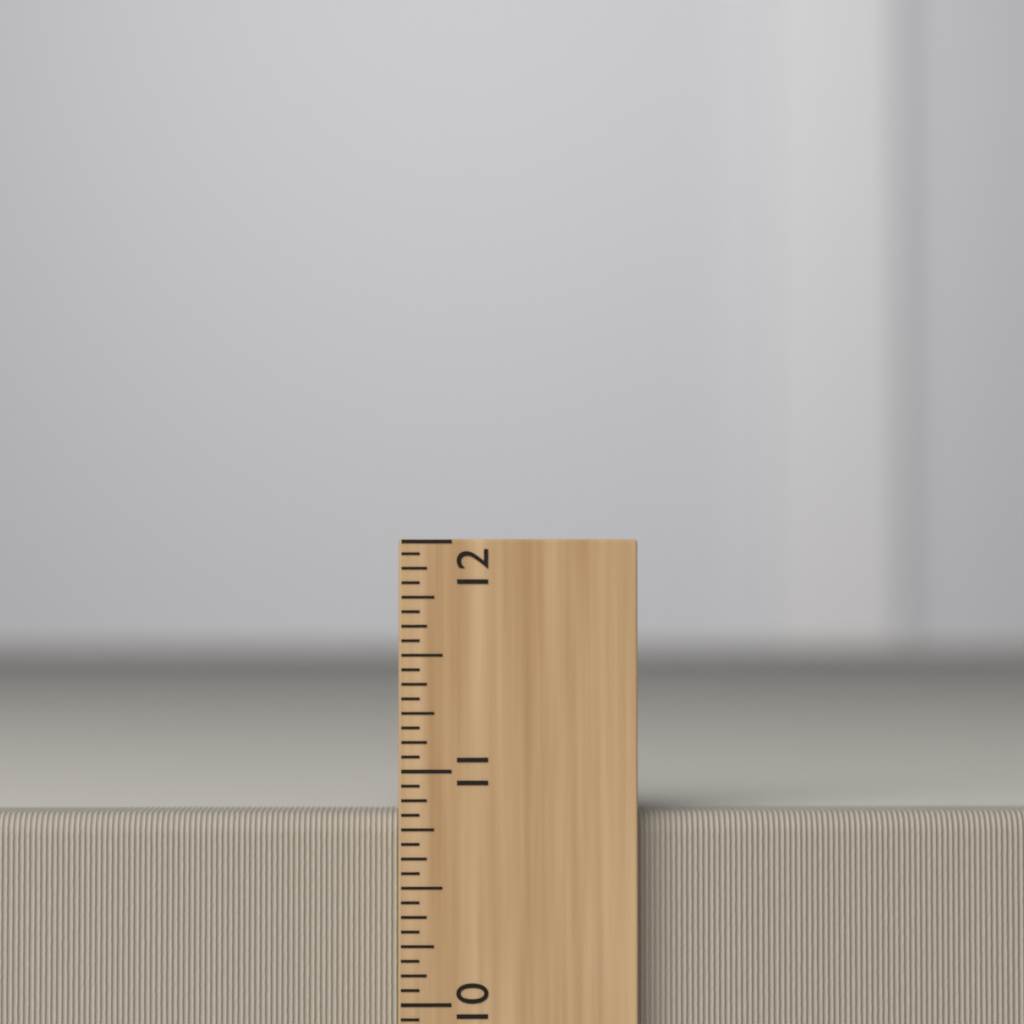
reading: 10.8125 inch
